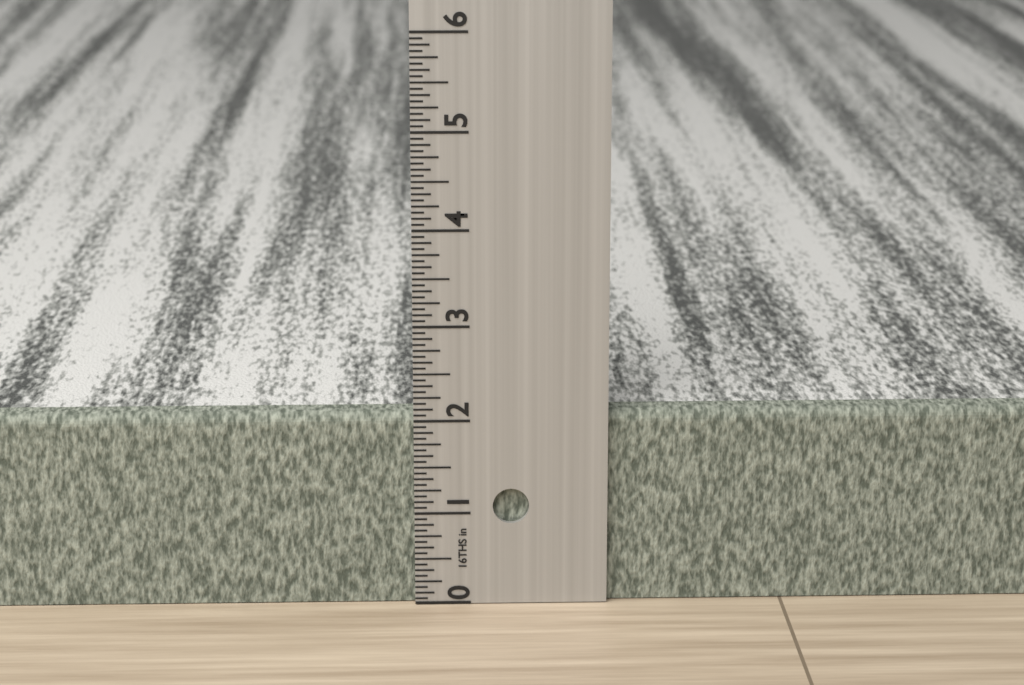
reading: 2.0625 in
